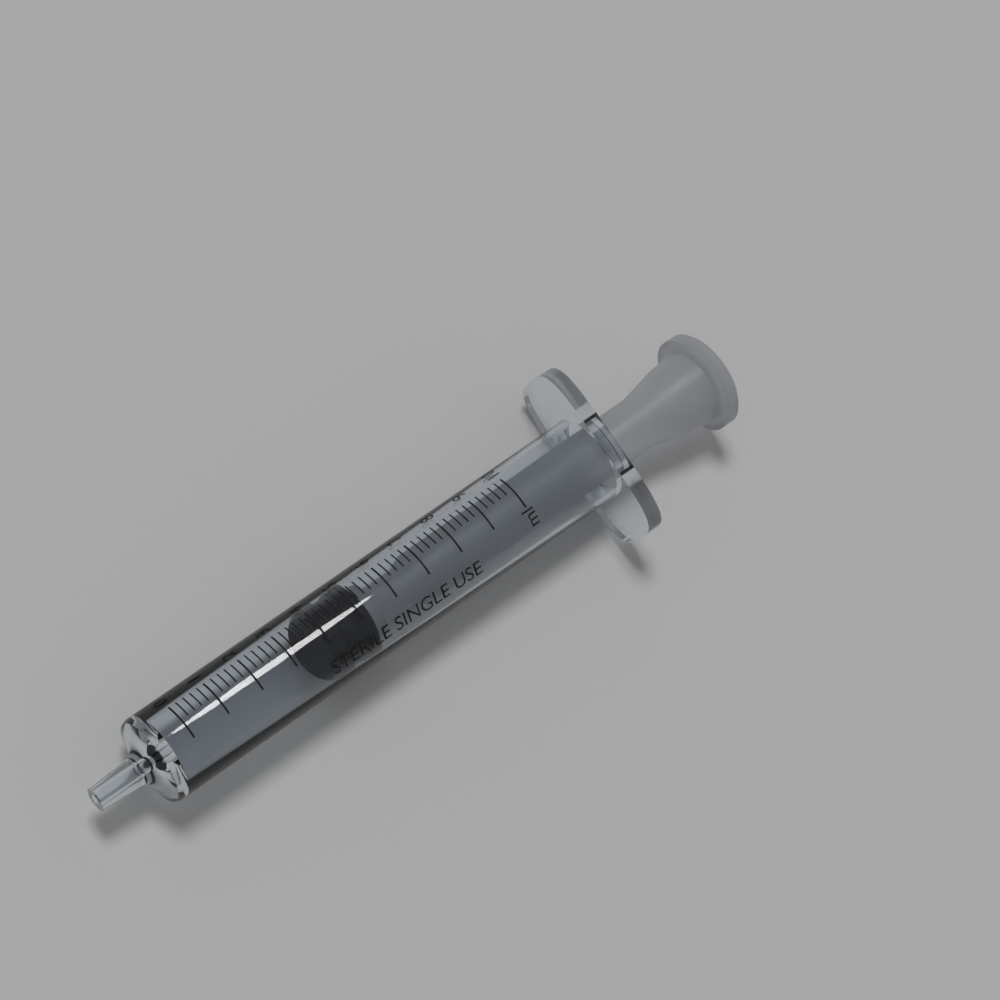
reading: 4.0 ml
